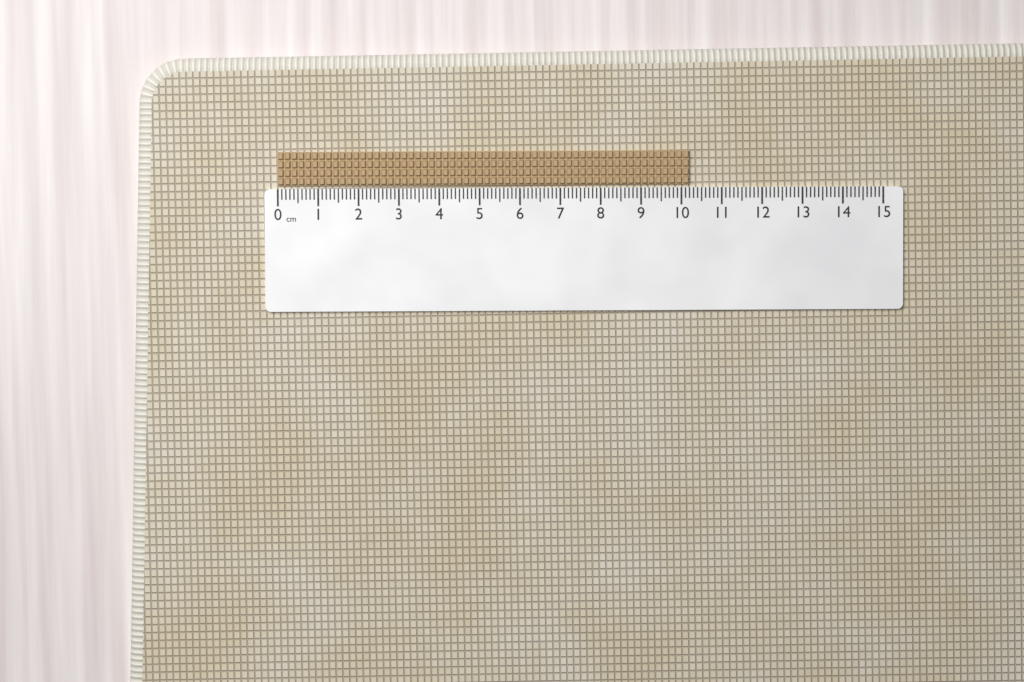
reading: 10.2 cm
